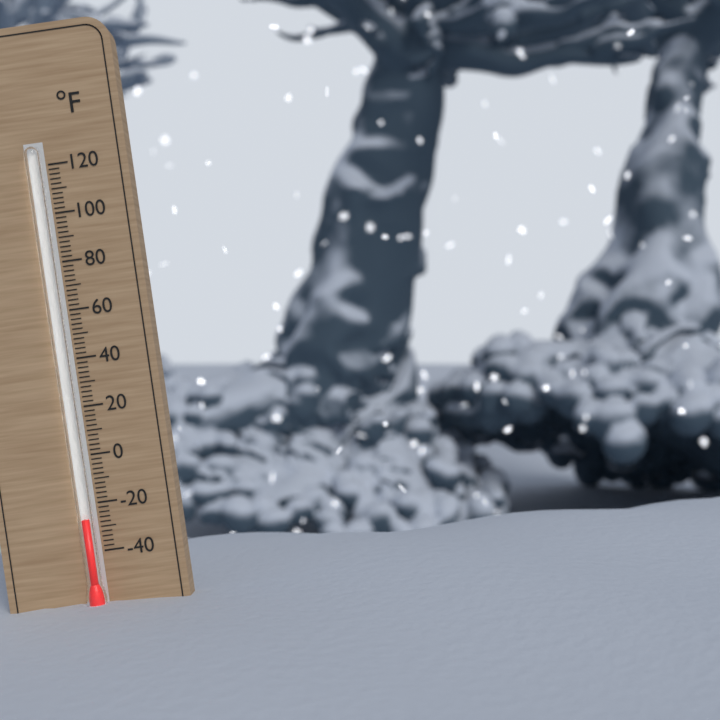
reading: -26 °F
